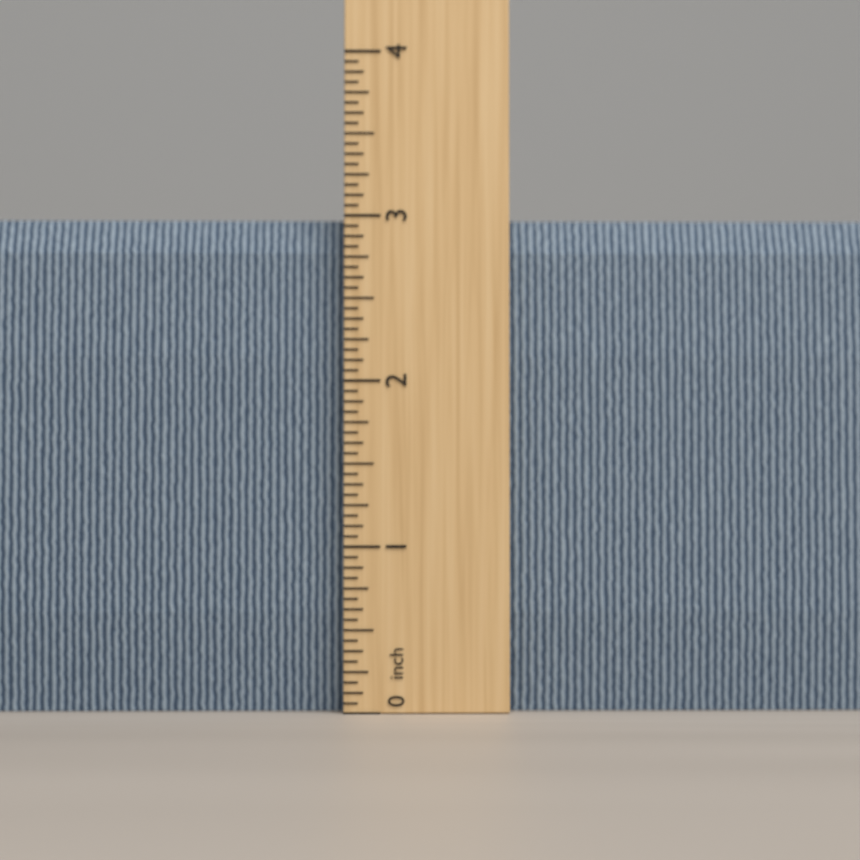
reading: 3.0000 inch
